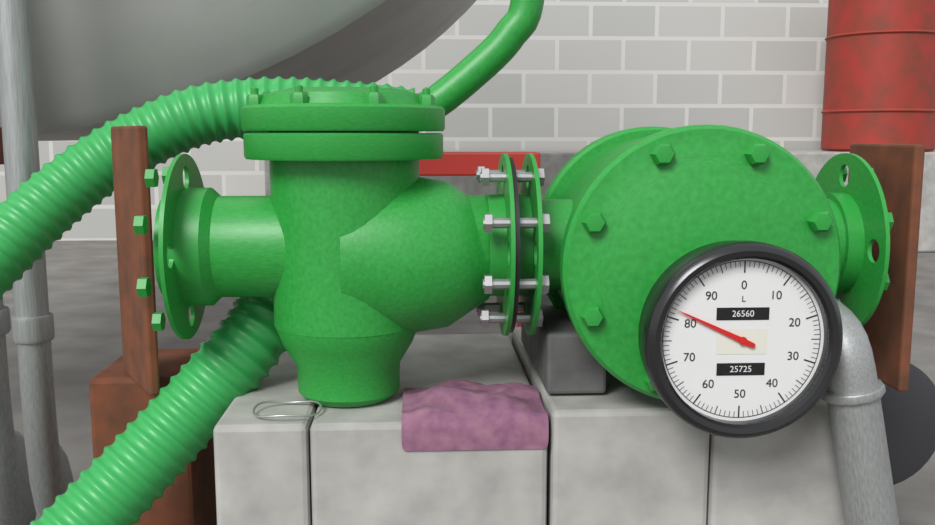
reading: 82 L
